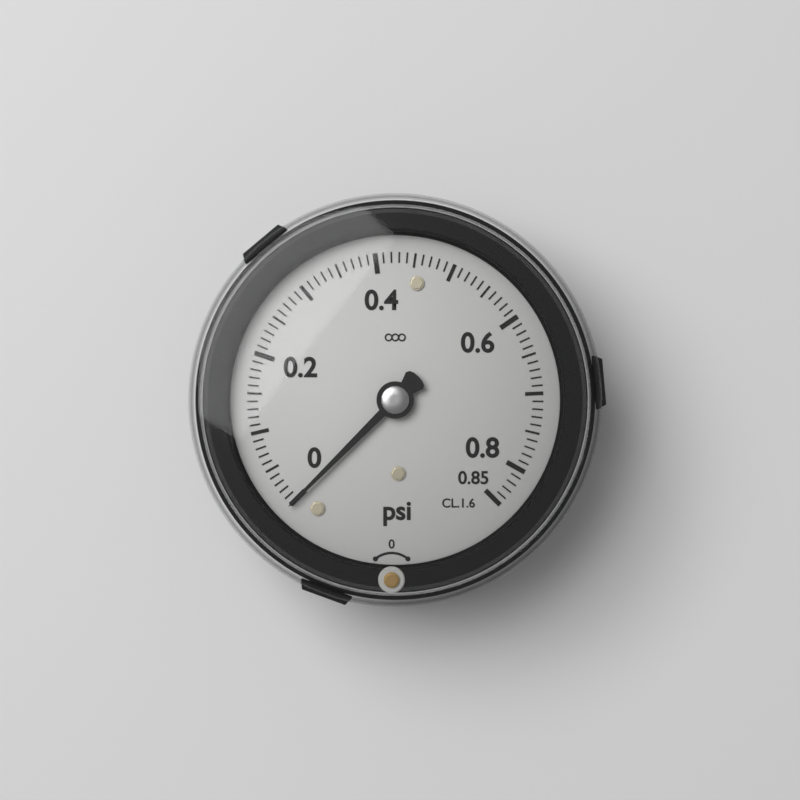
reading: 0.00 psi
